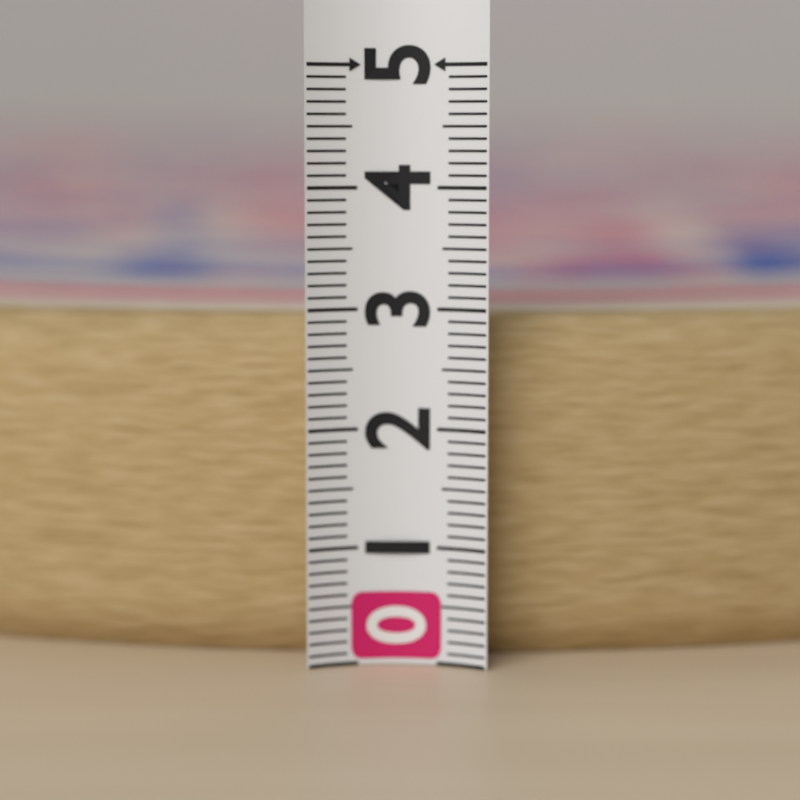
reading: 2.9 (no unit)
